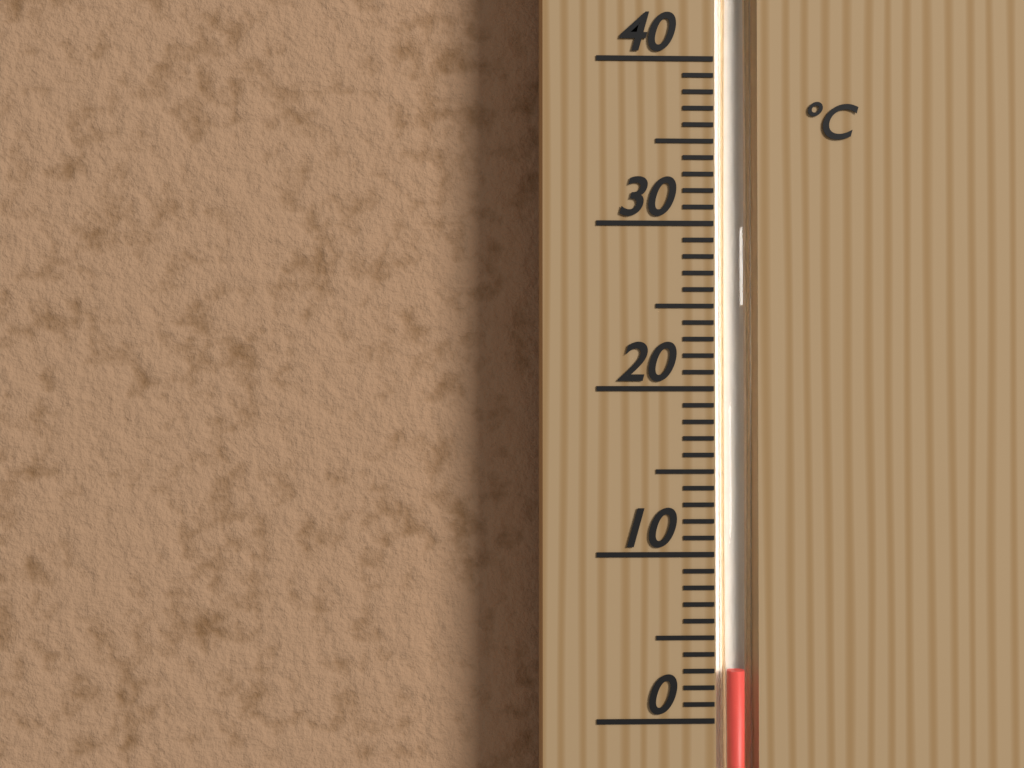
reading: 3 °C
